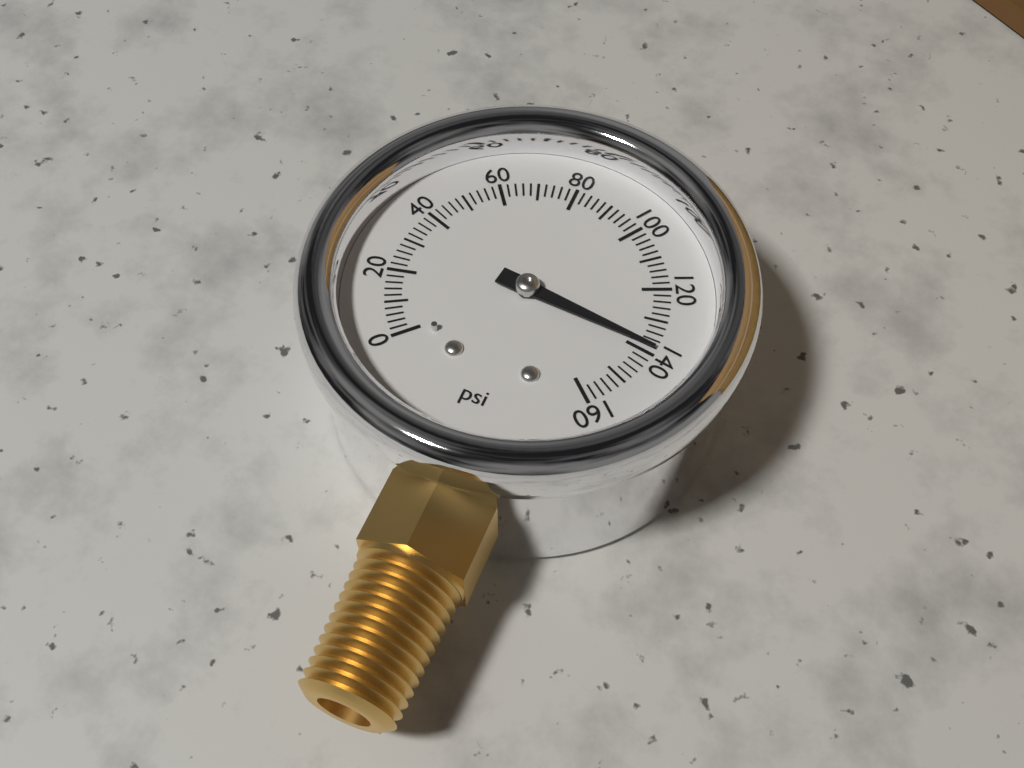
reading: 138 psi
